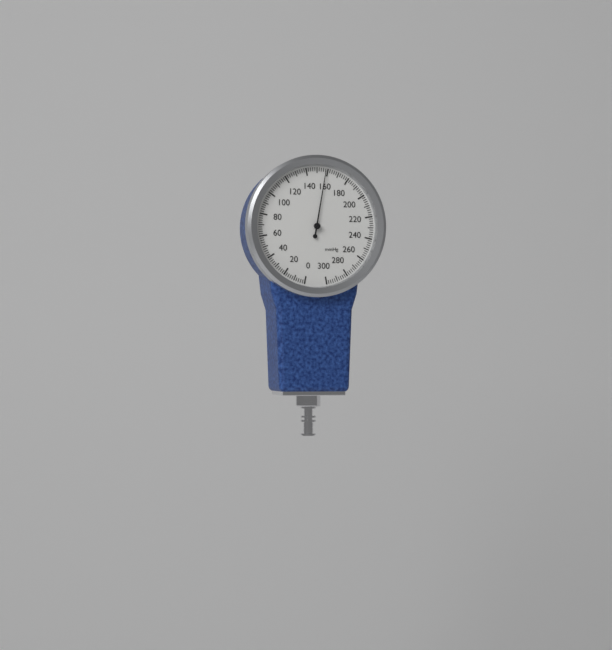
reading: 158 mmHg
